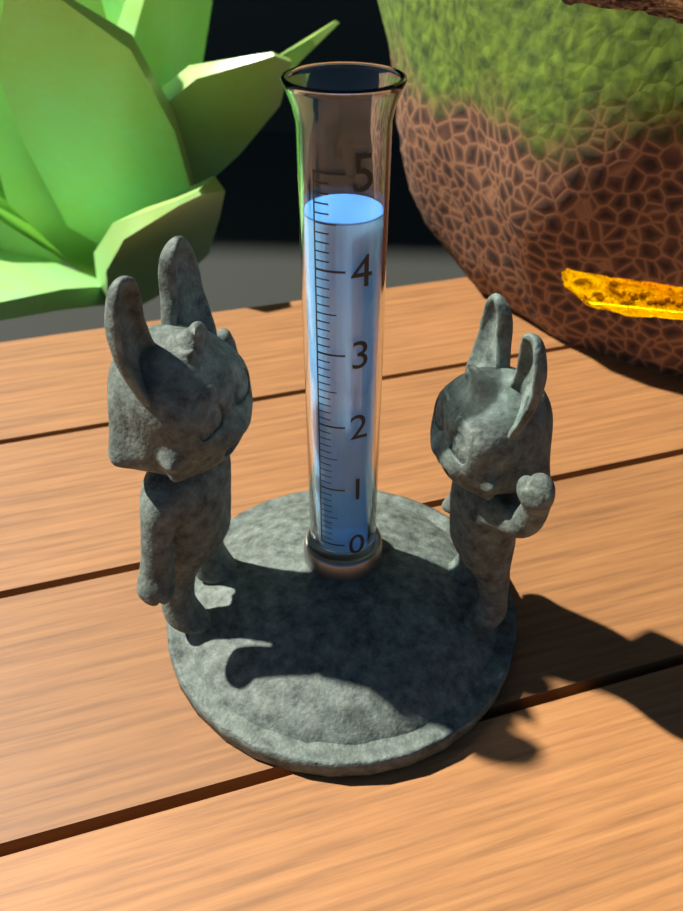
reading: 4.5 (no unit)
